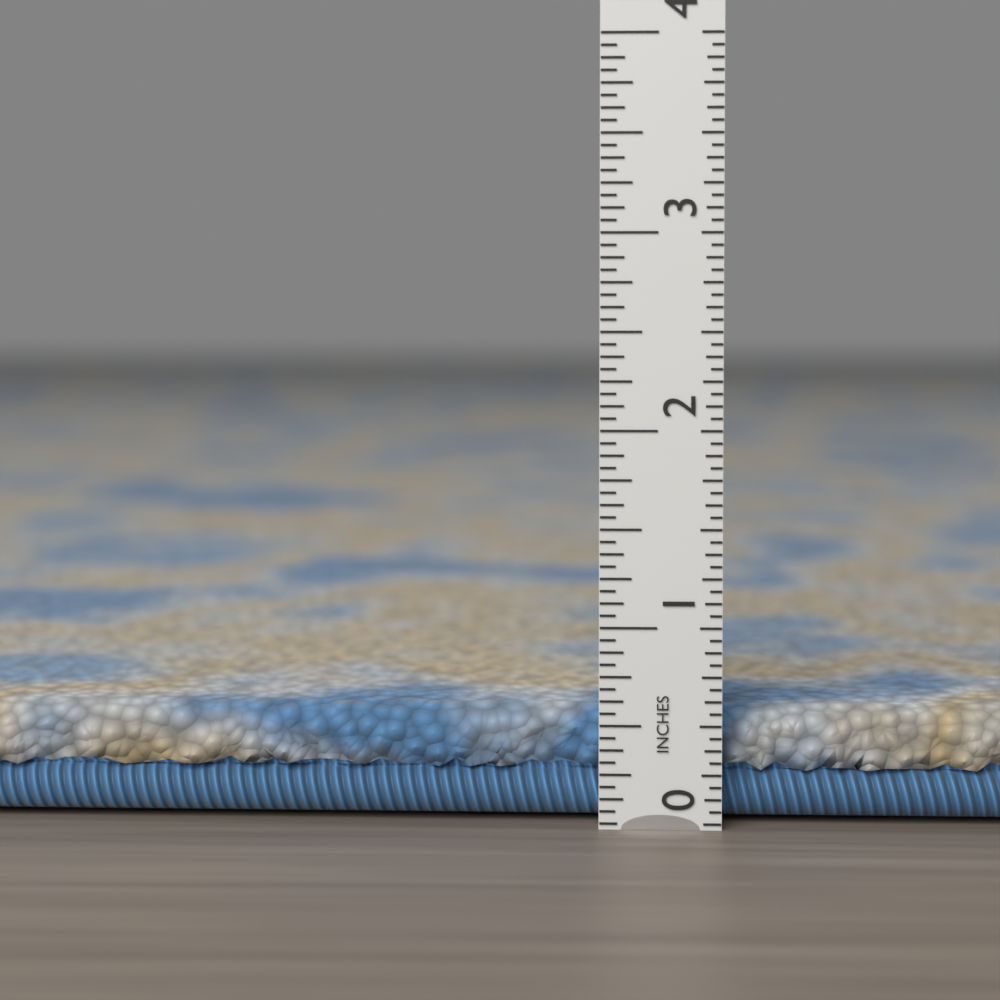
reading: 0.5625 in
